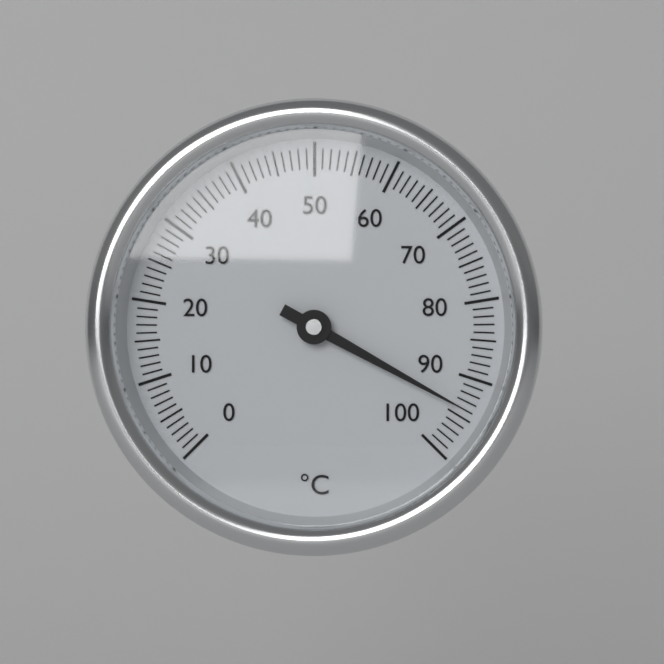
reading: 94 °C
